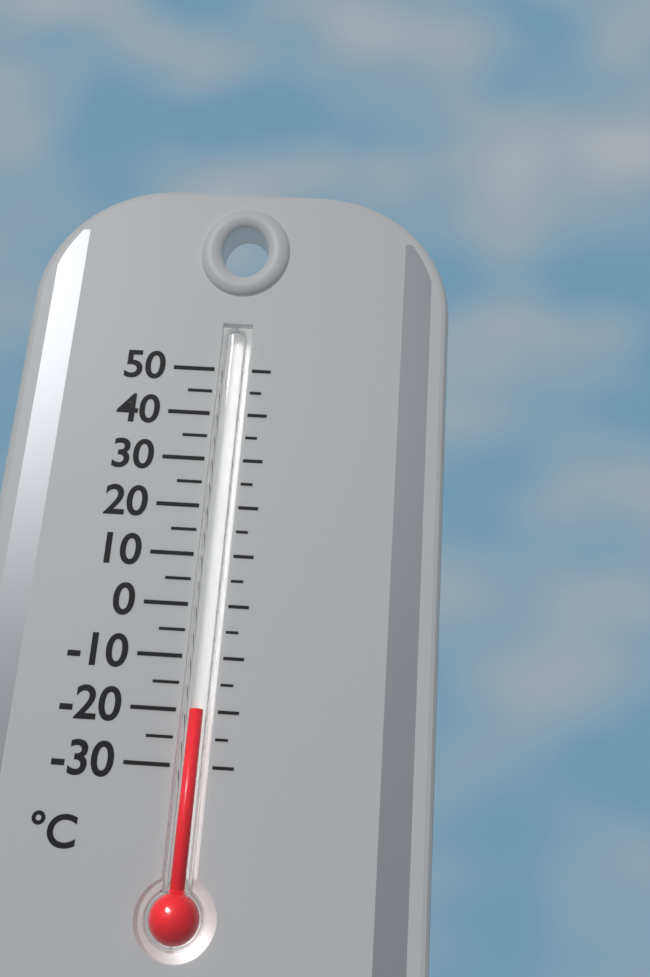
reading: -20 °C
